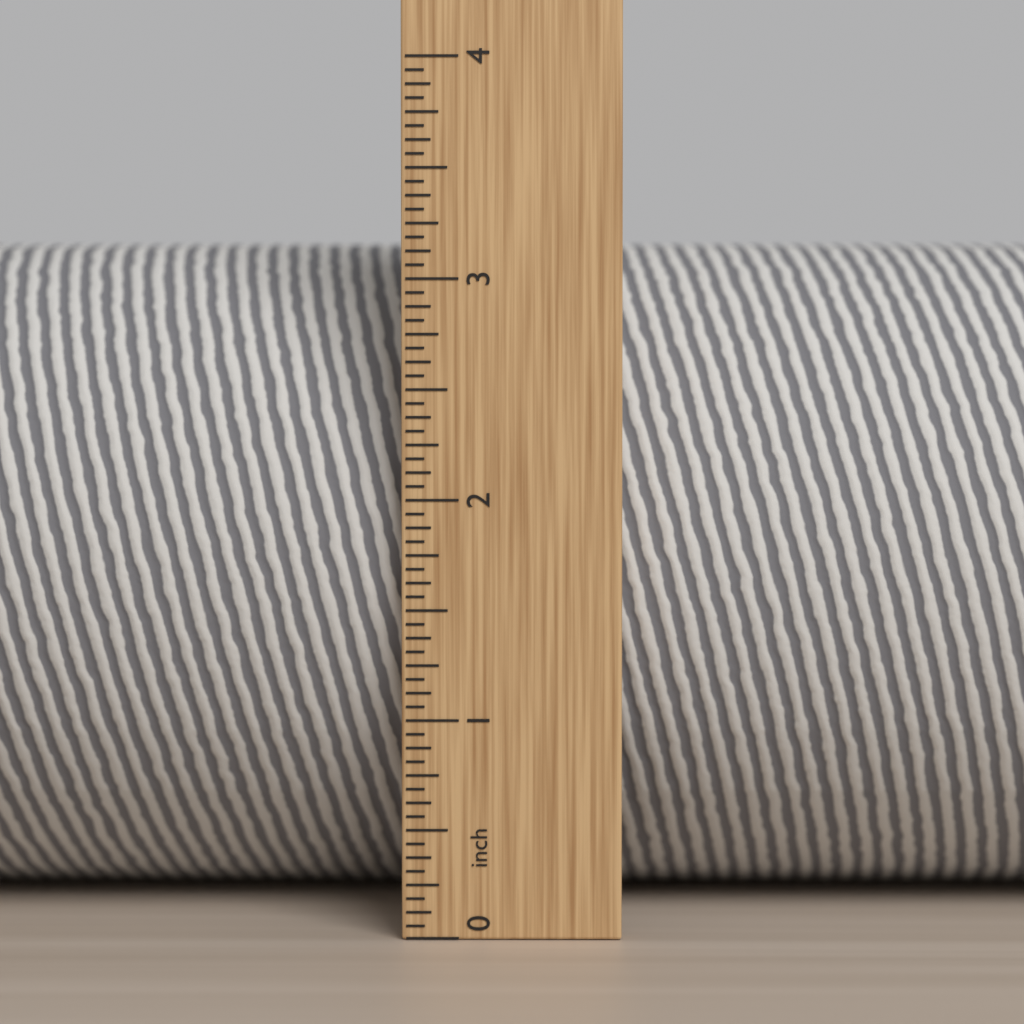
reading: 3.2500 in
